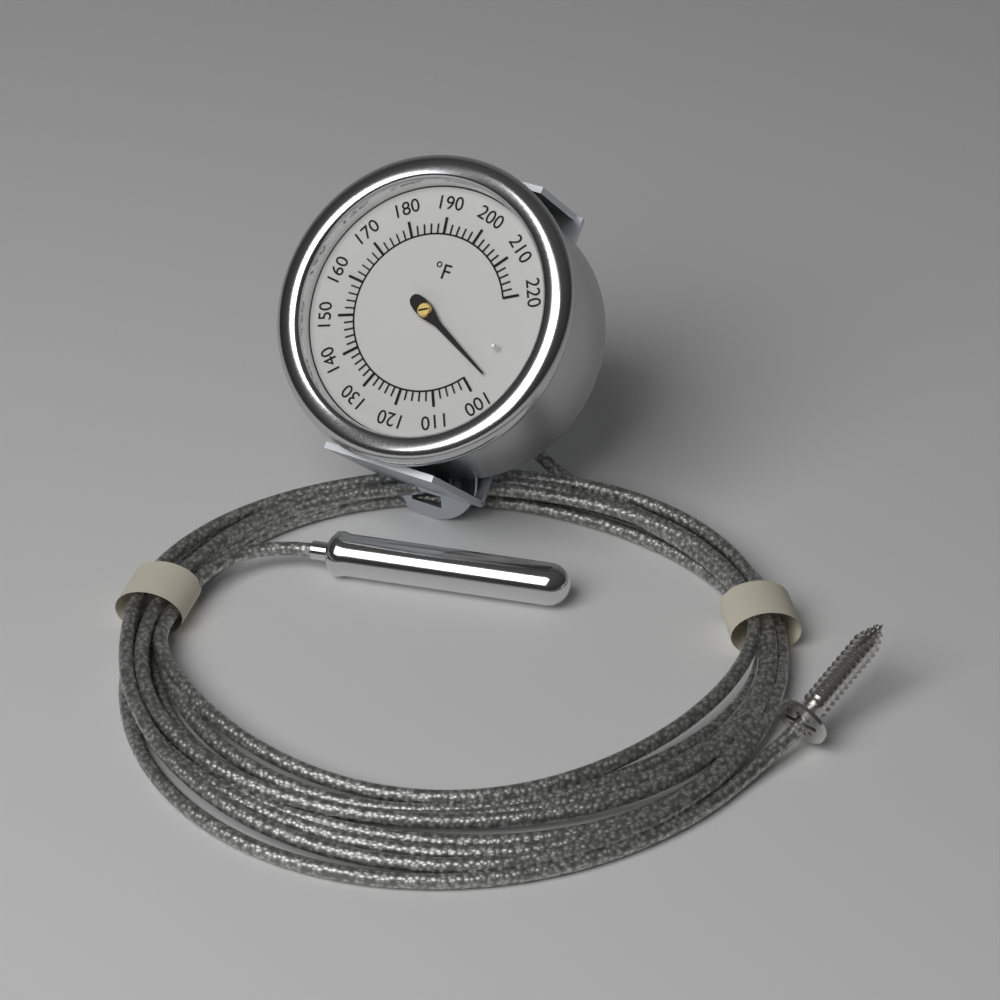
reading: 95 °F
